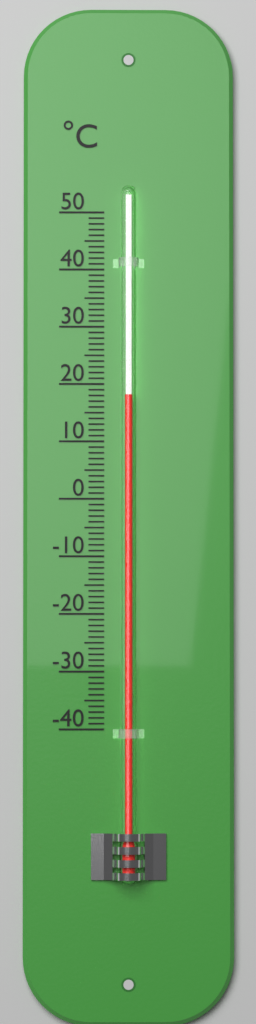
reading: 18 °C
